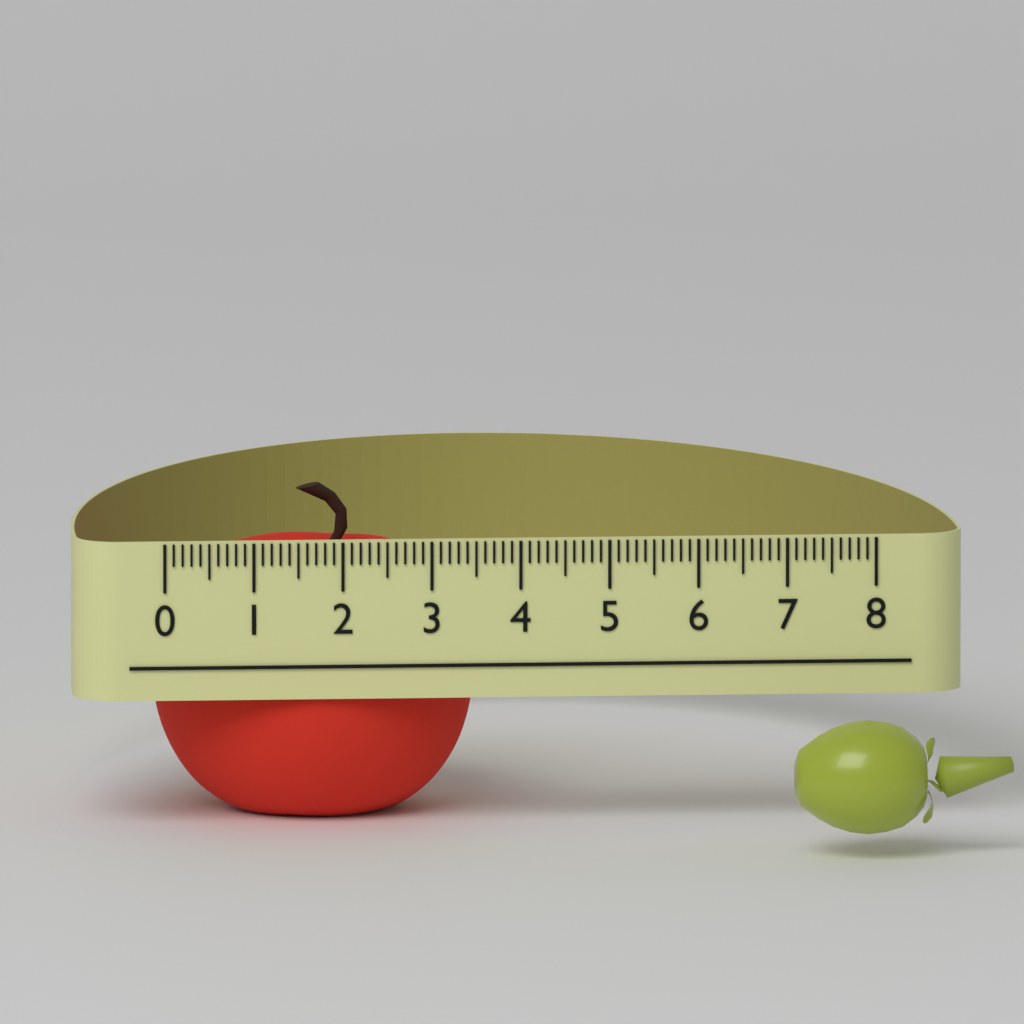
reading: 3.6 (no unit)
